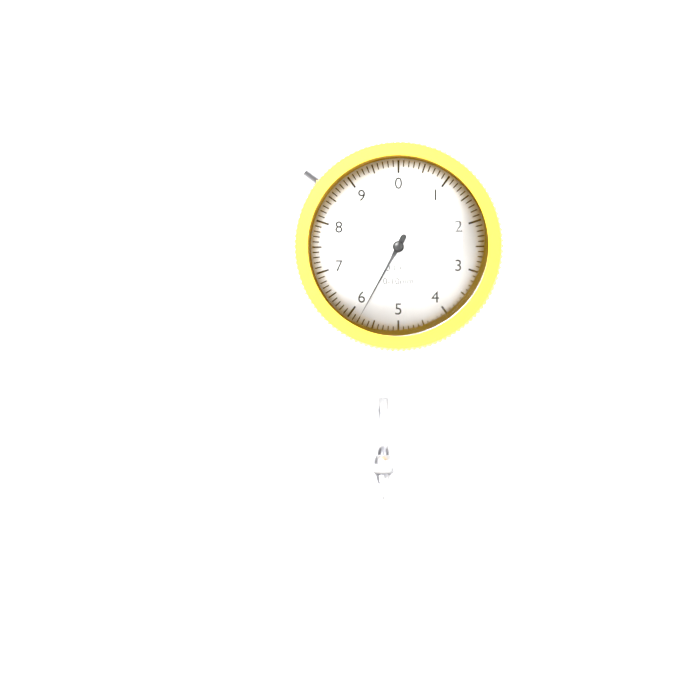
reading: 5.8 mm
